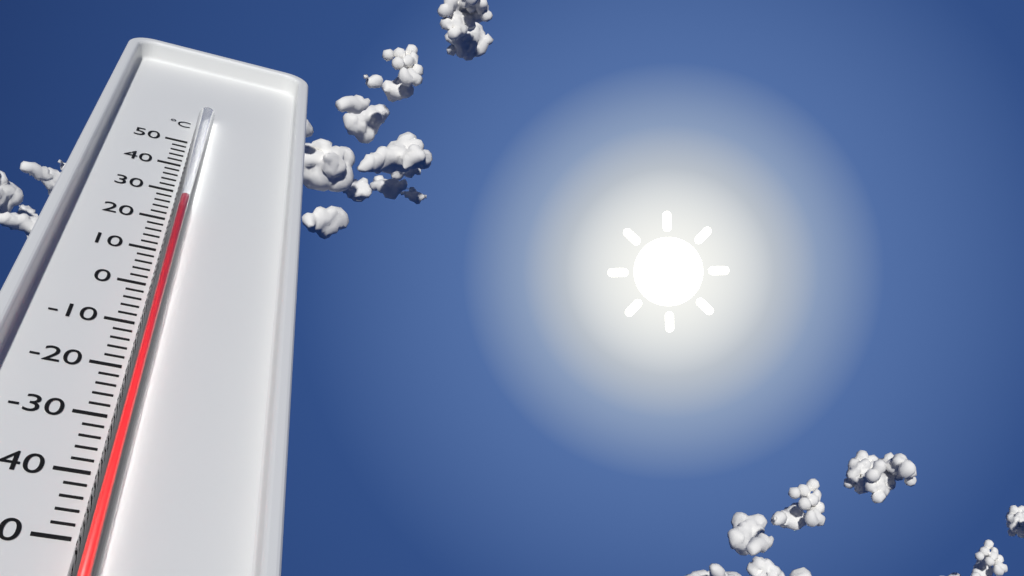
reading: 24 °C
